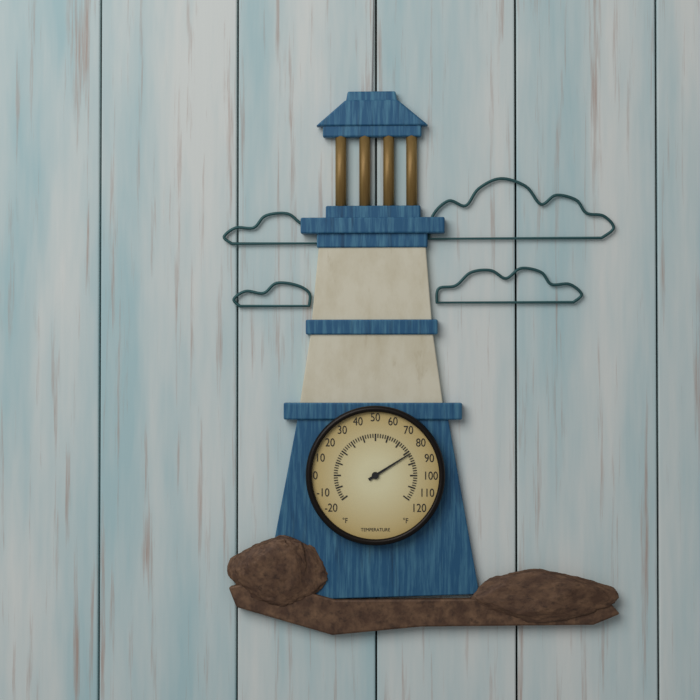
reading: 82 °F
